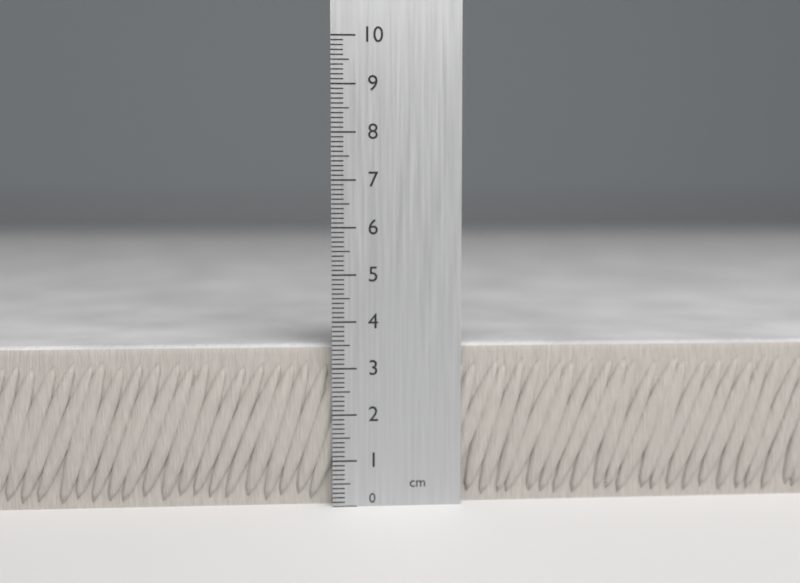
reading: 3.5 cm
